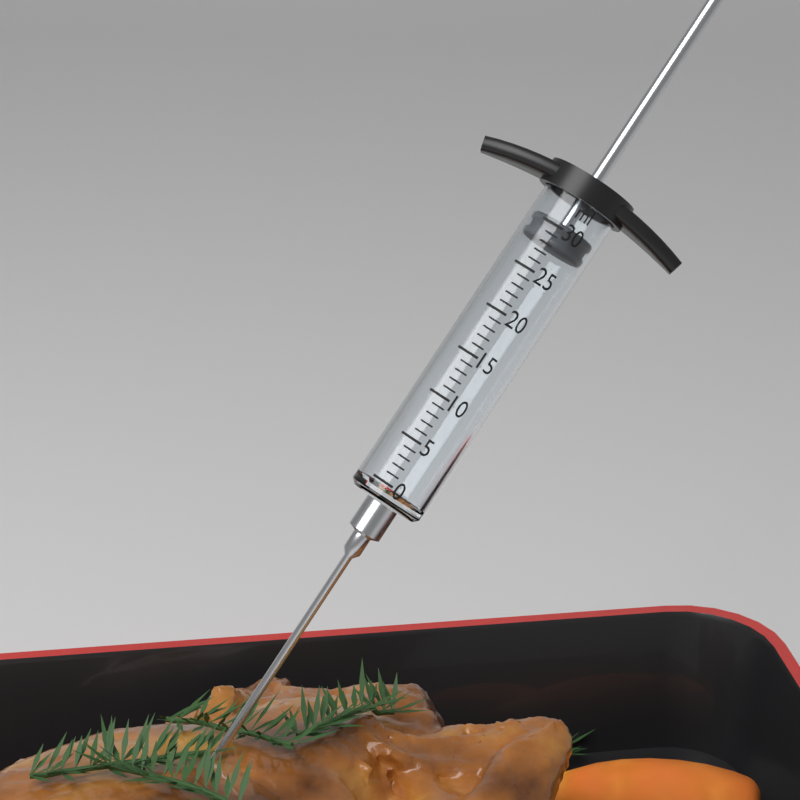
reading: 28 ml
